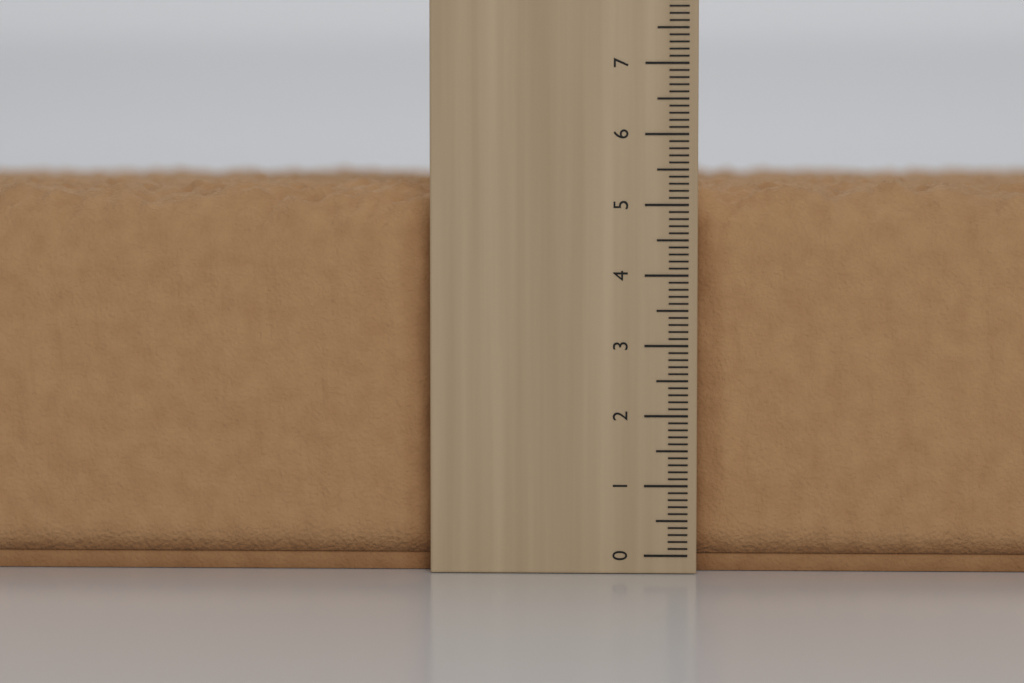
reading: 5.4 cm
